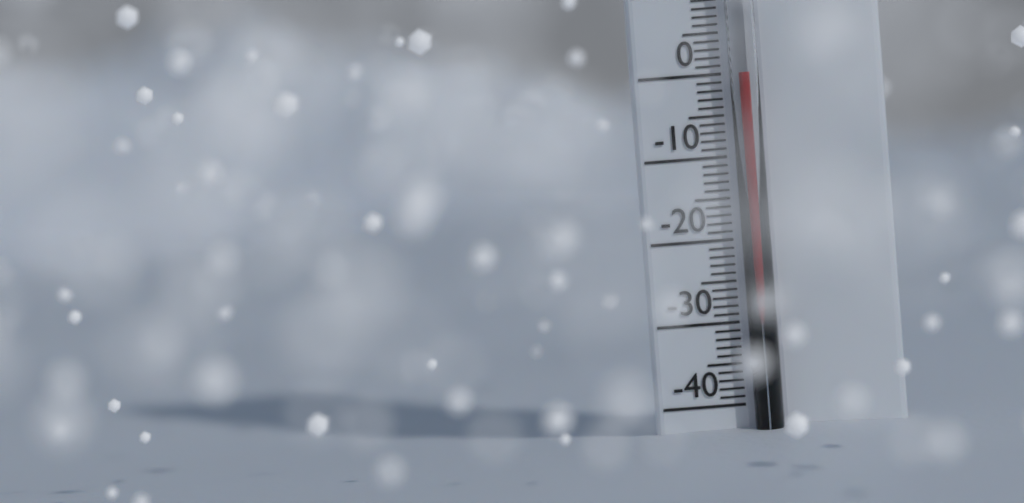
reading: 0 °C
